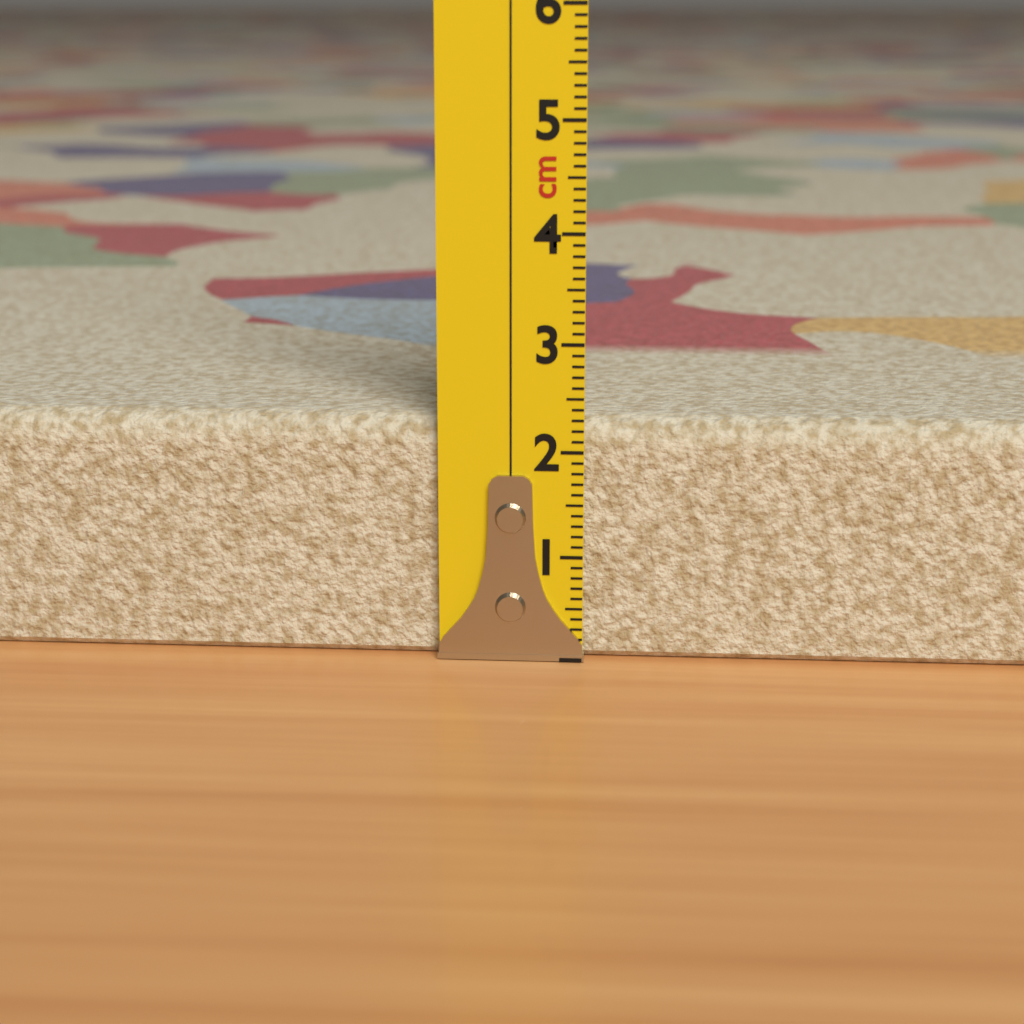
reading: 2.3 cm
